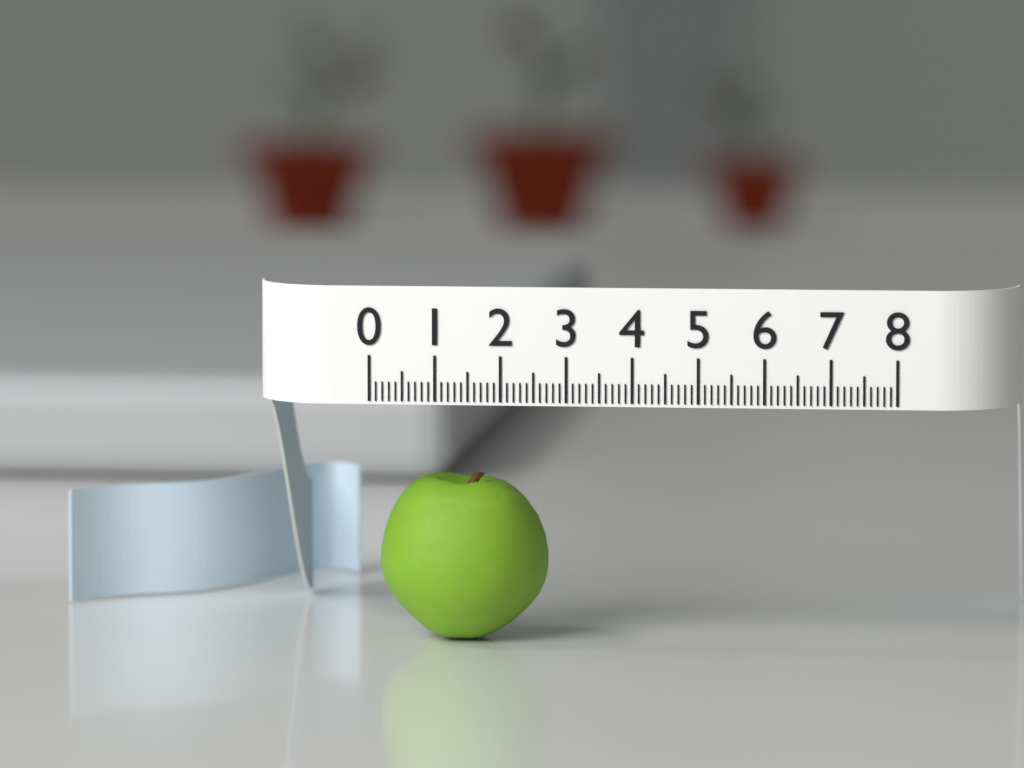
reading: 2.6 (no unit)
